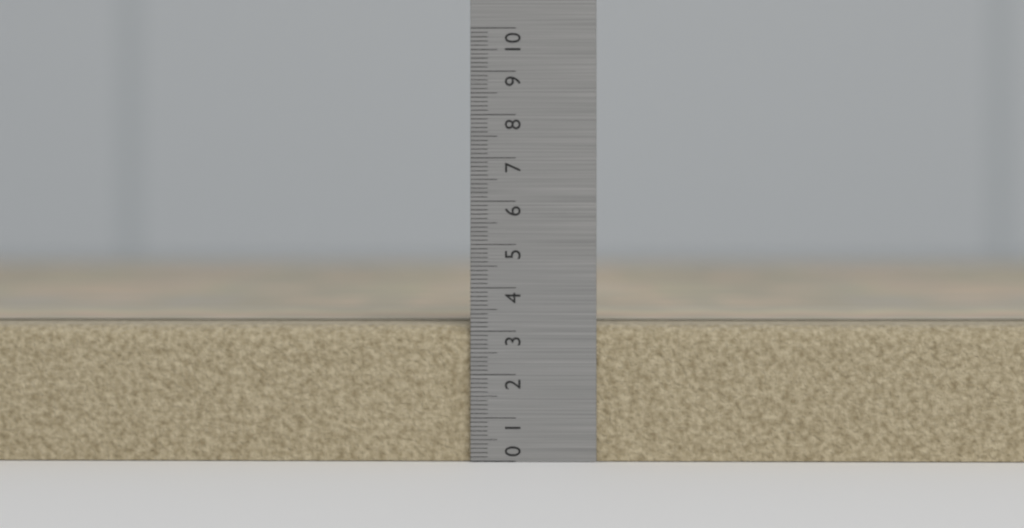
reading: 3.2 (no unit)
